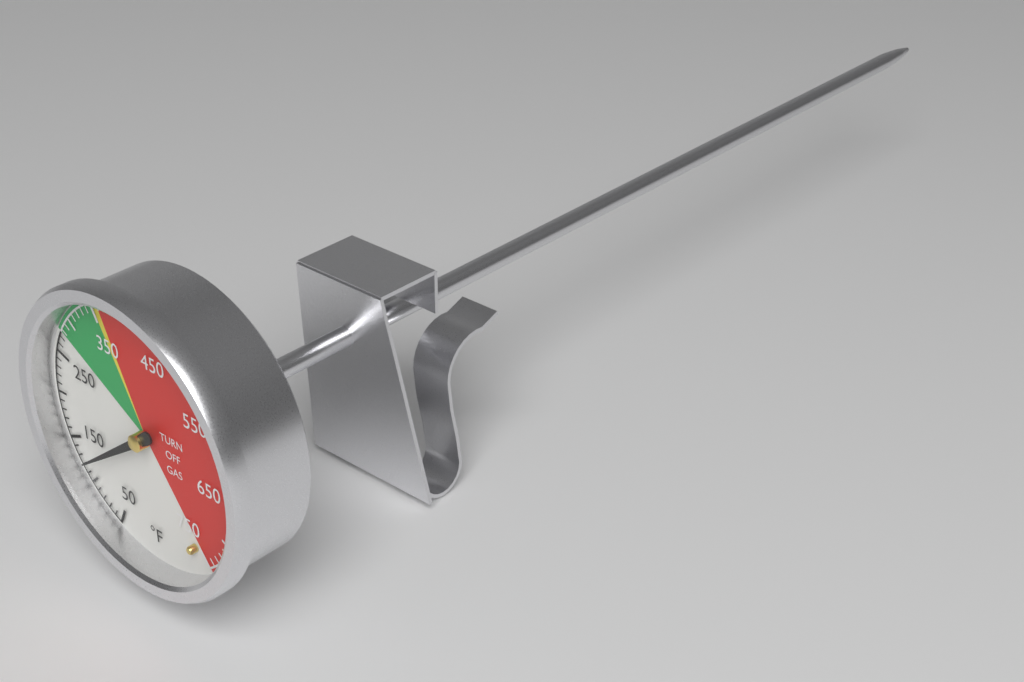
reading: 120 °F
